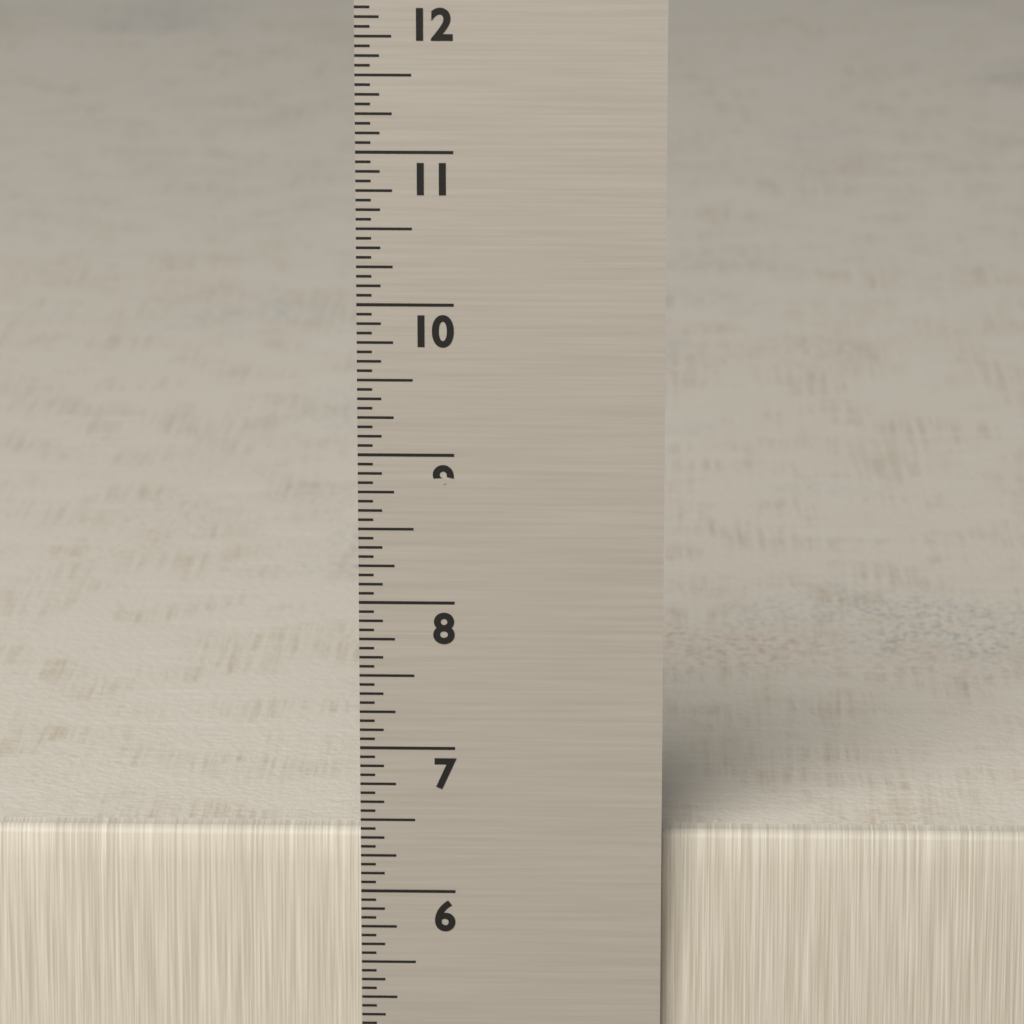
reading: 6.3750 in
